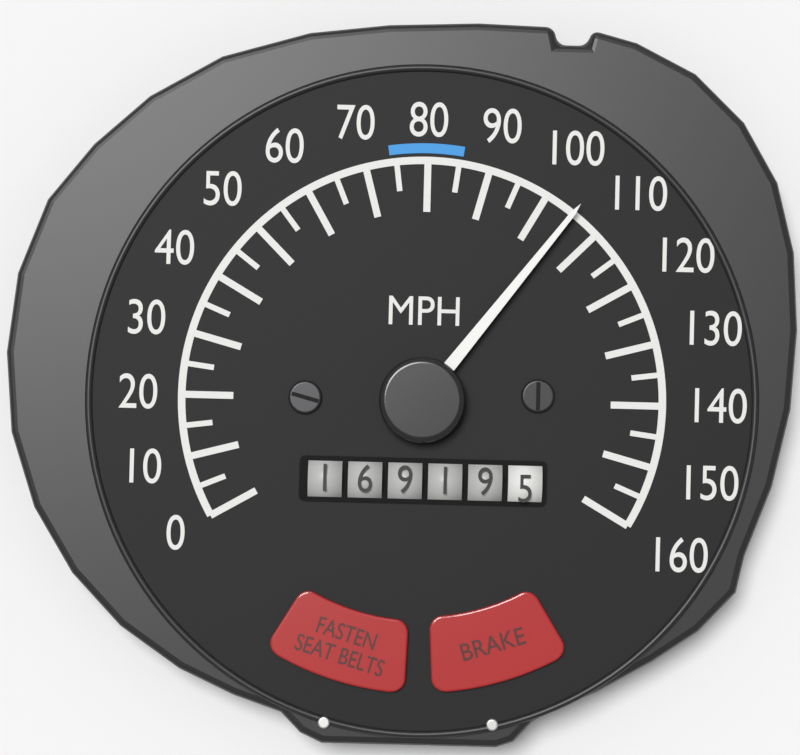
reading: 105 MPH
